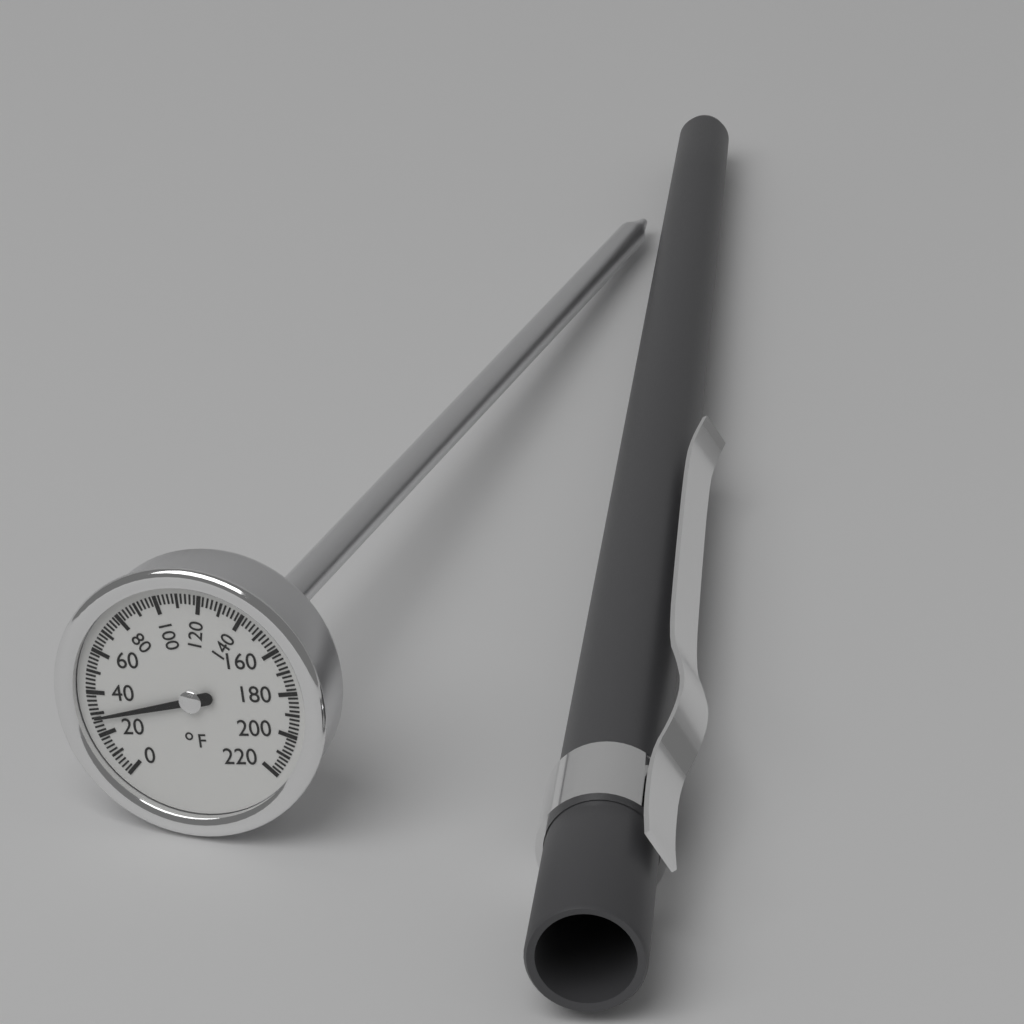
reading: 28 °F
